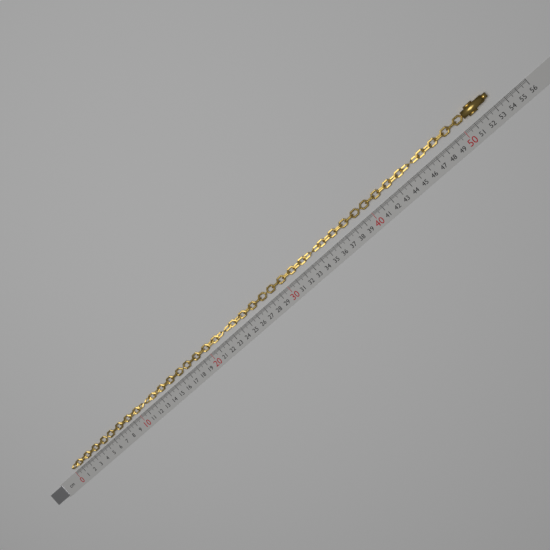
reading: 53.1 cm
